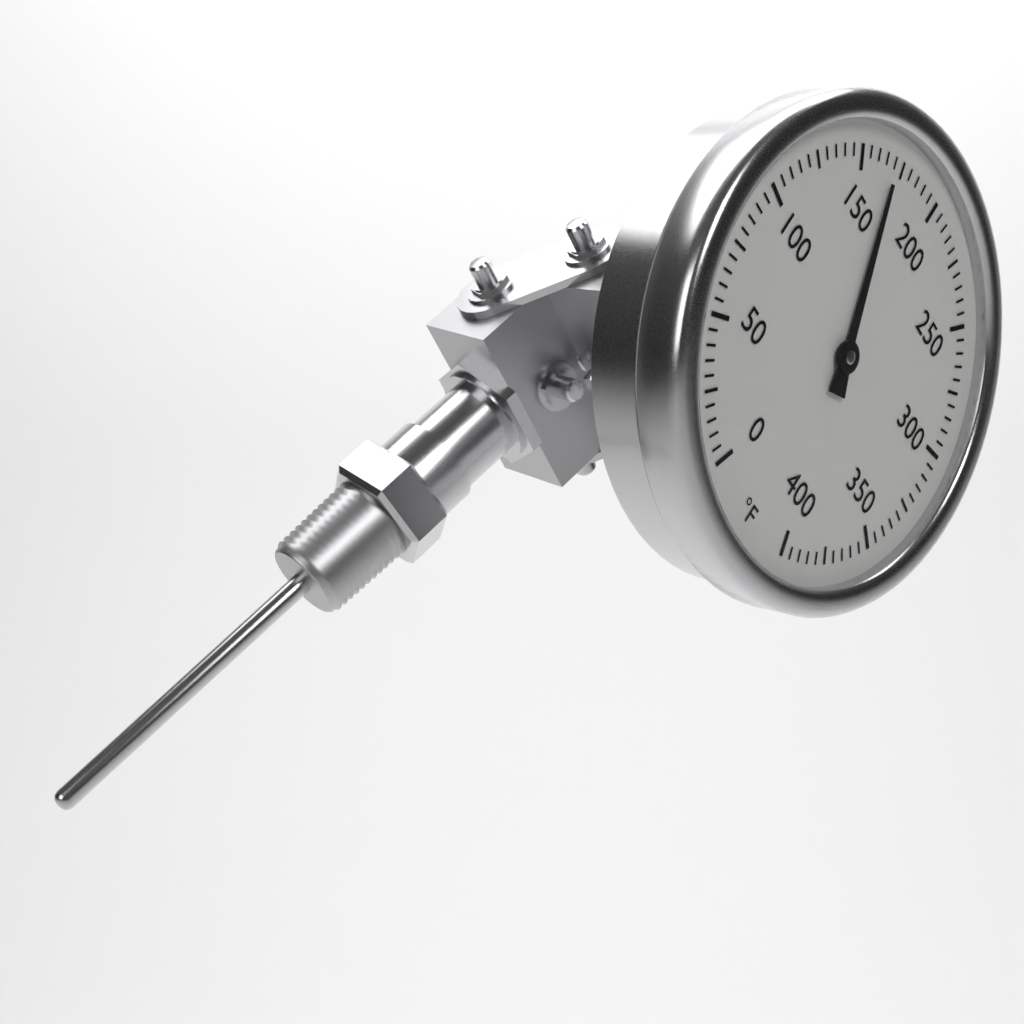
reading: 170 °F
